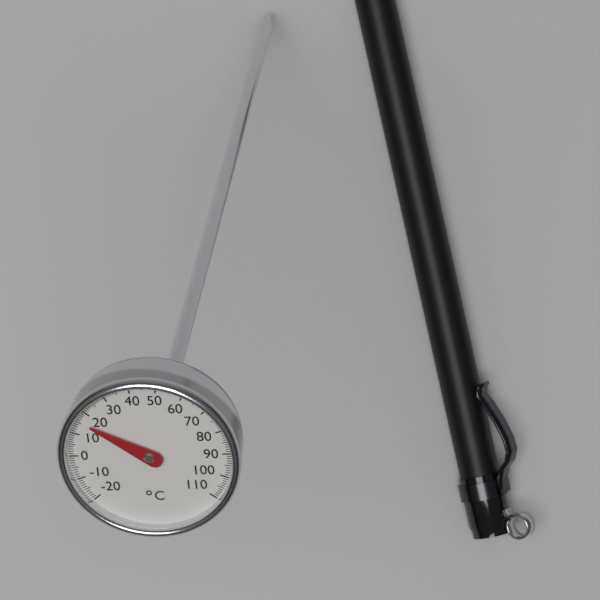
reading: 16 °C
